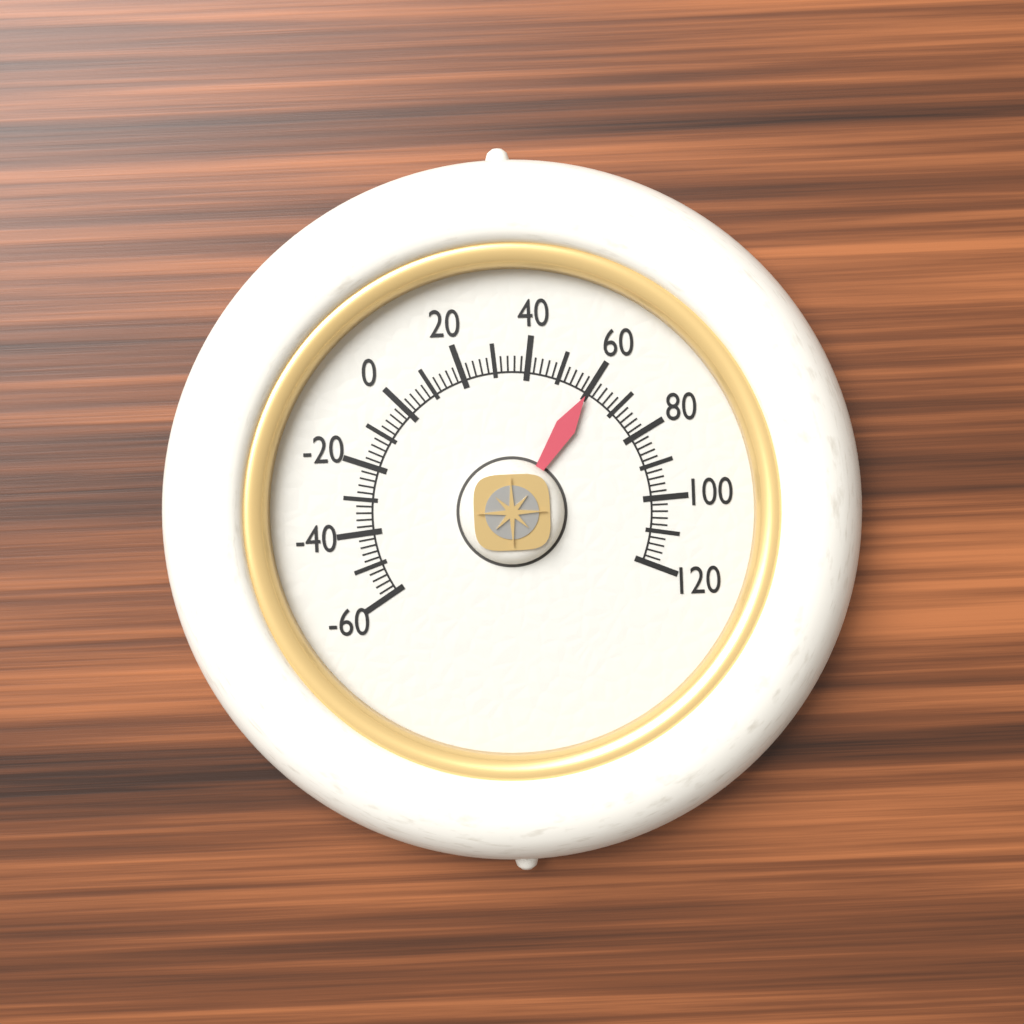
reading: 60 (no unit)
